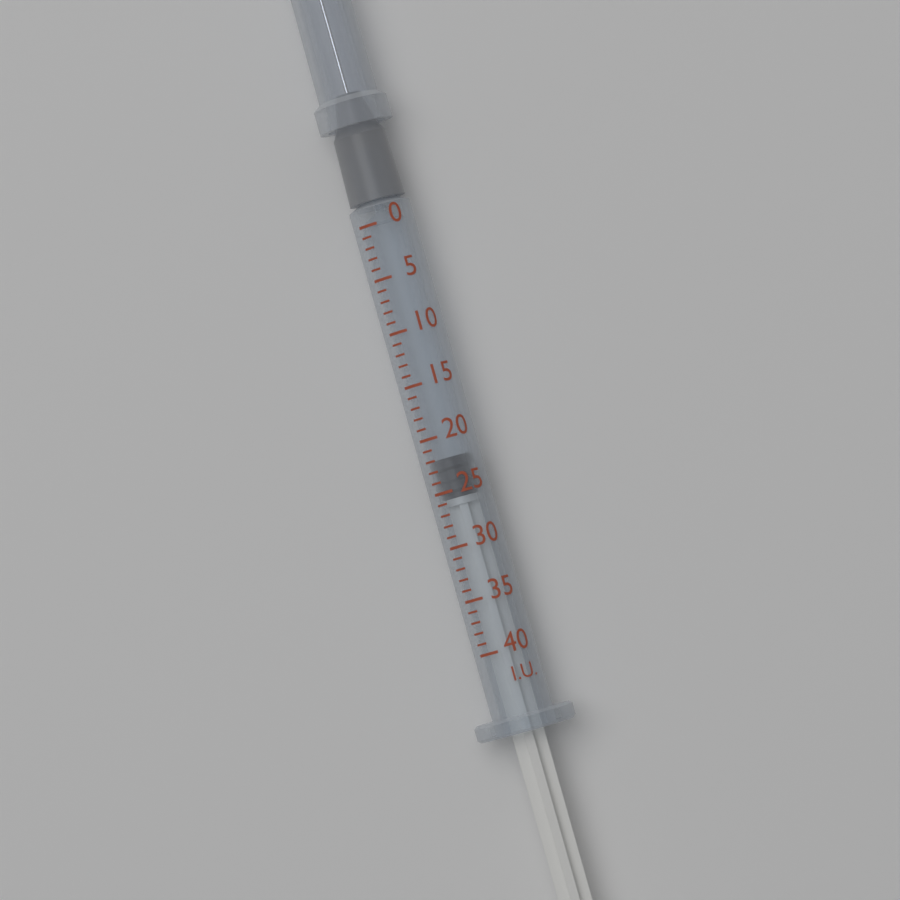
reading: 22 I.U.
